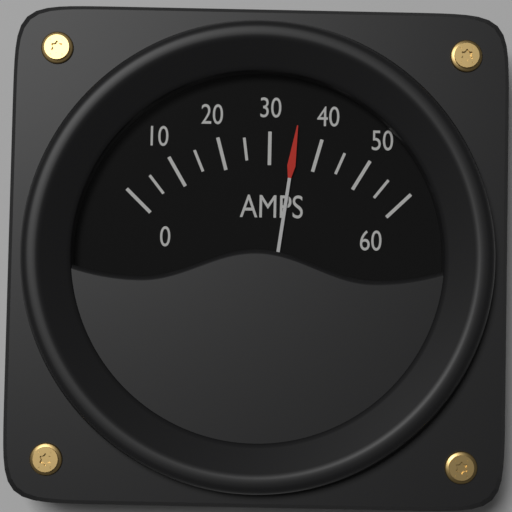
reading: 35 A
